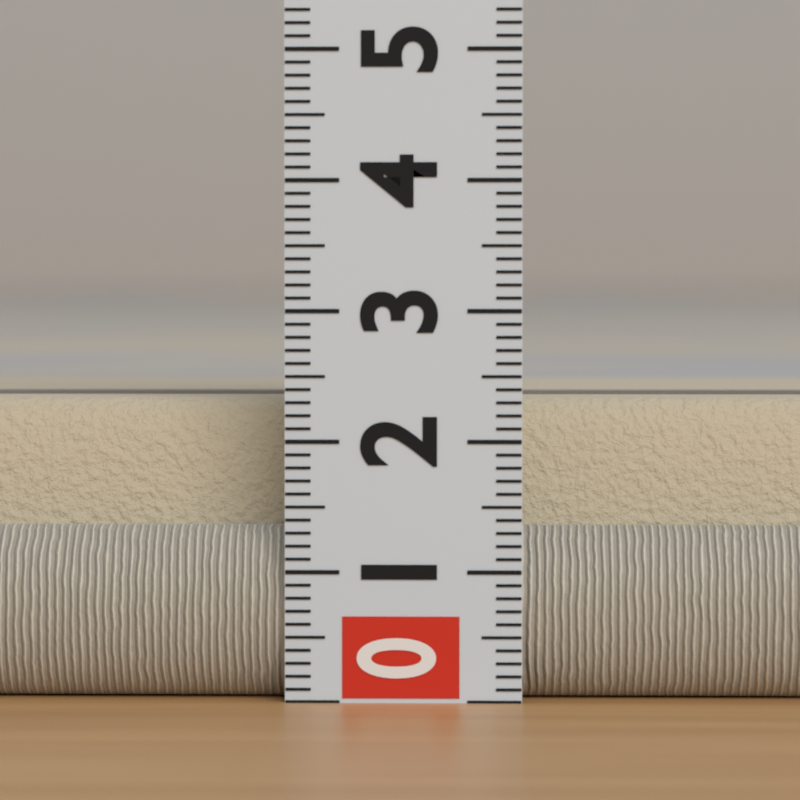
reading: 2.3 (no unit)
